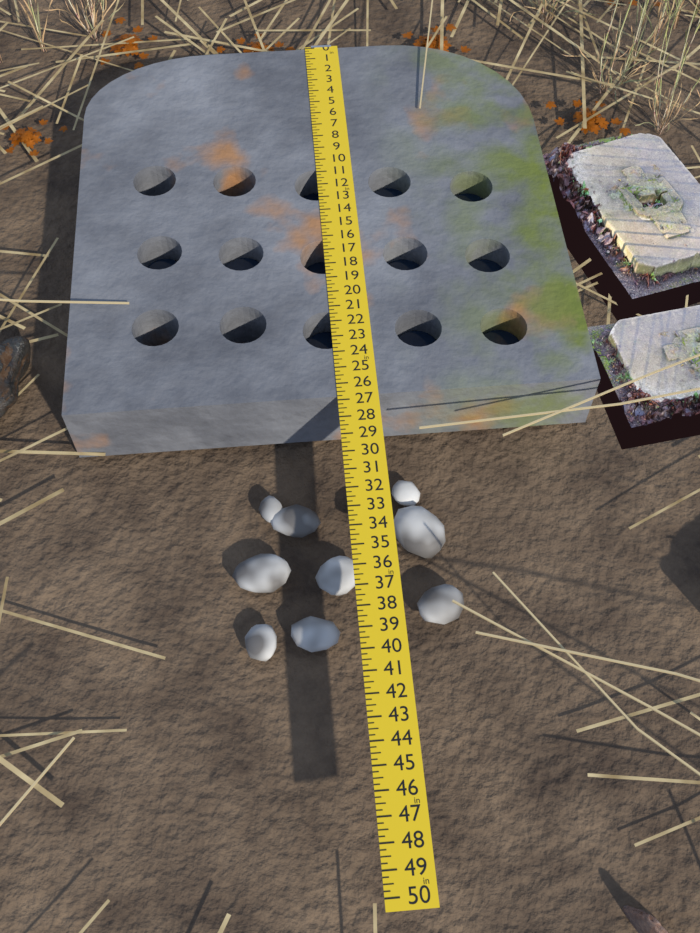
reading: 26.75 in
